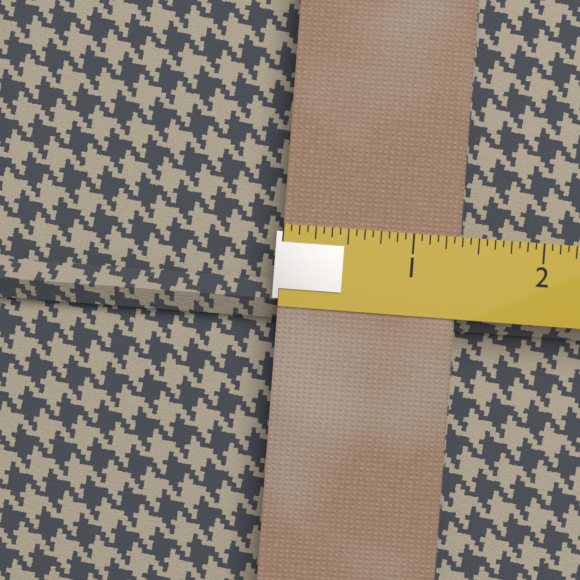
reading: 1.3750 (no unit)
